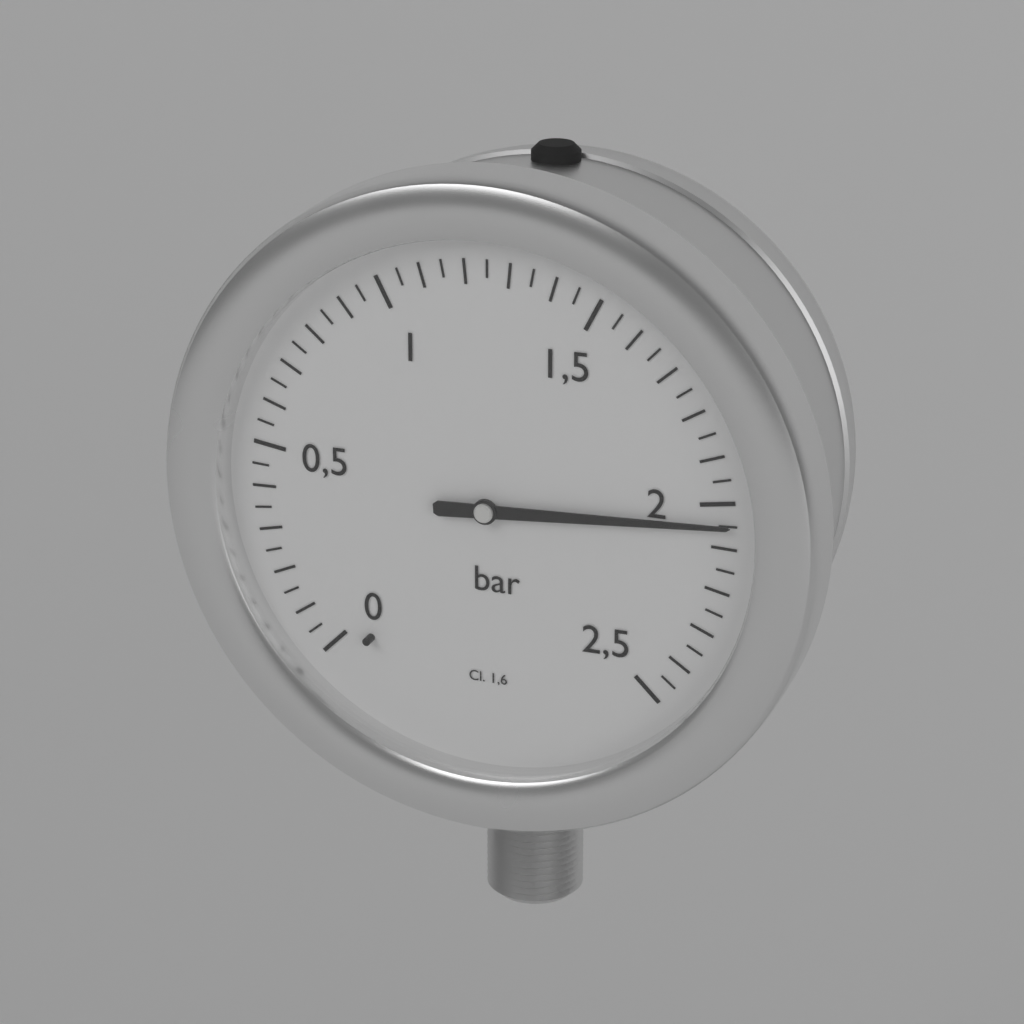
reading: 2.05 bar
